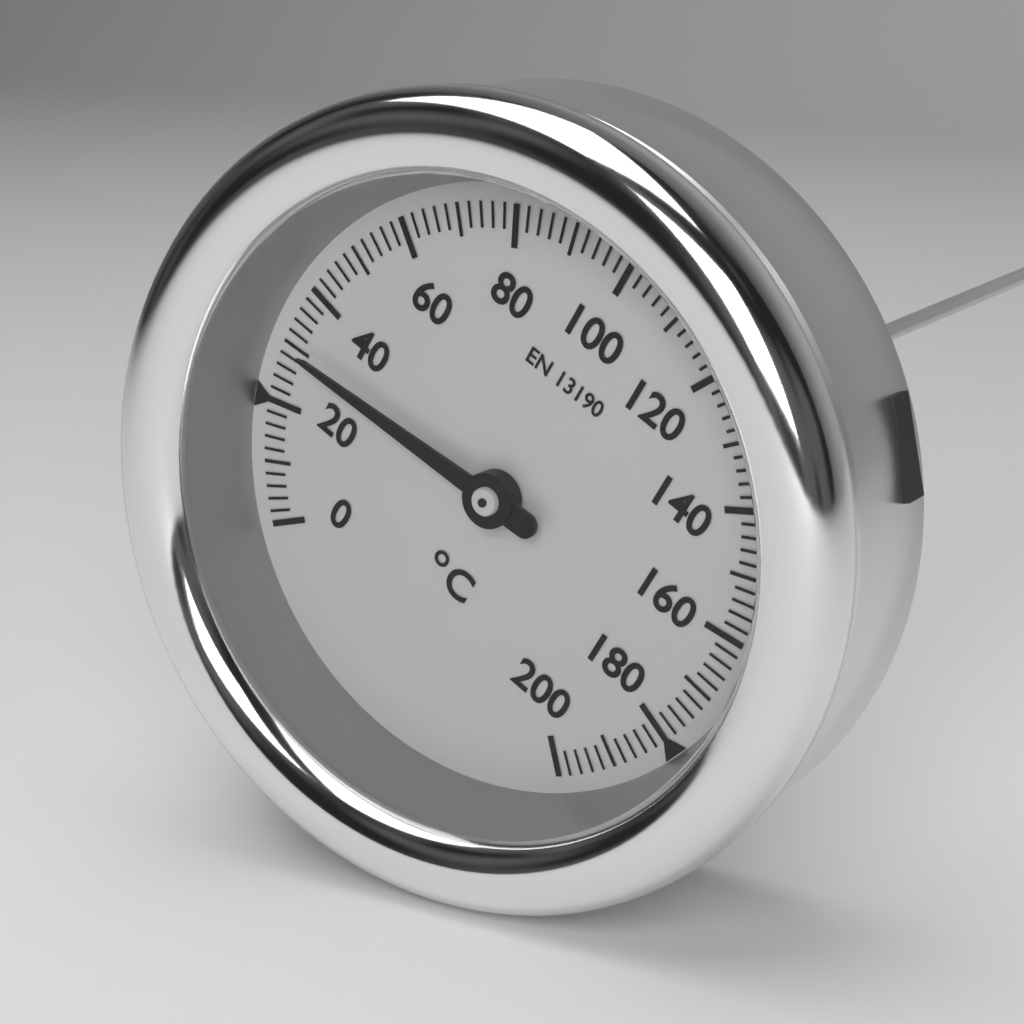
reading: 30 °C
